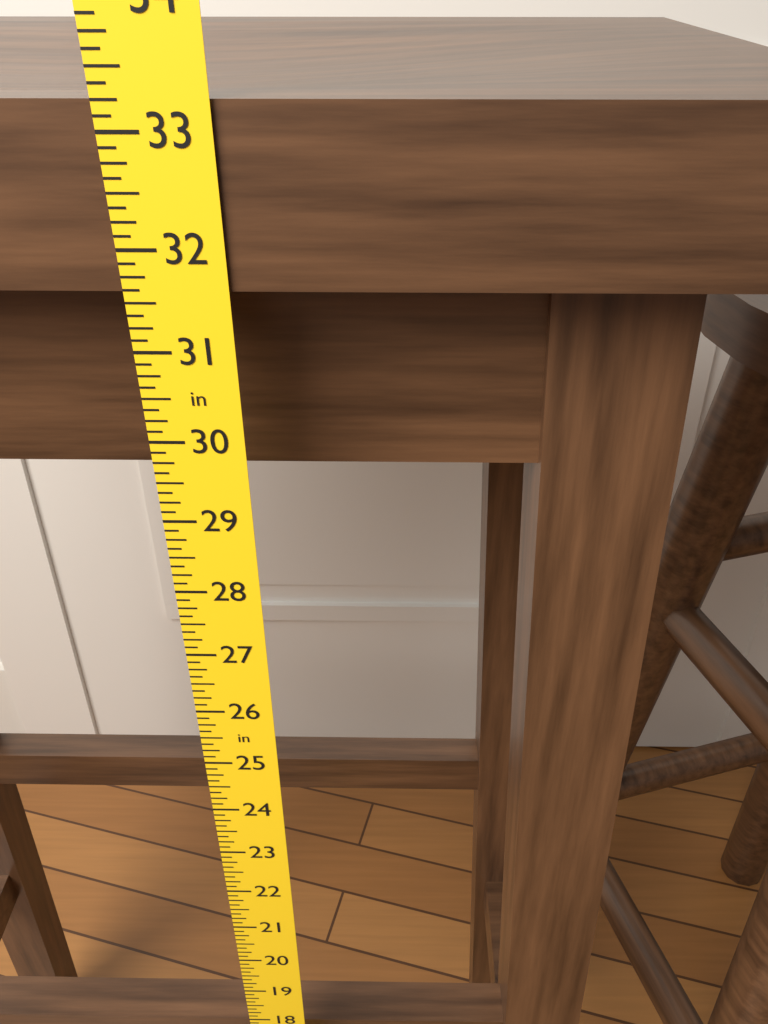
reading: 33.250 in
